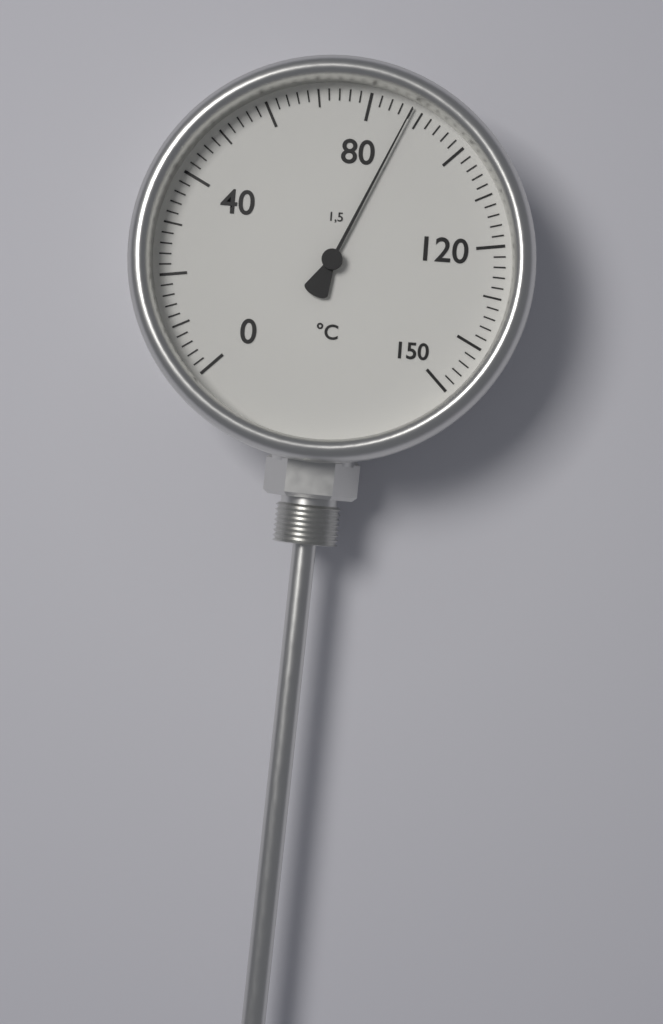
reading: 88 °C
